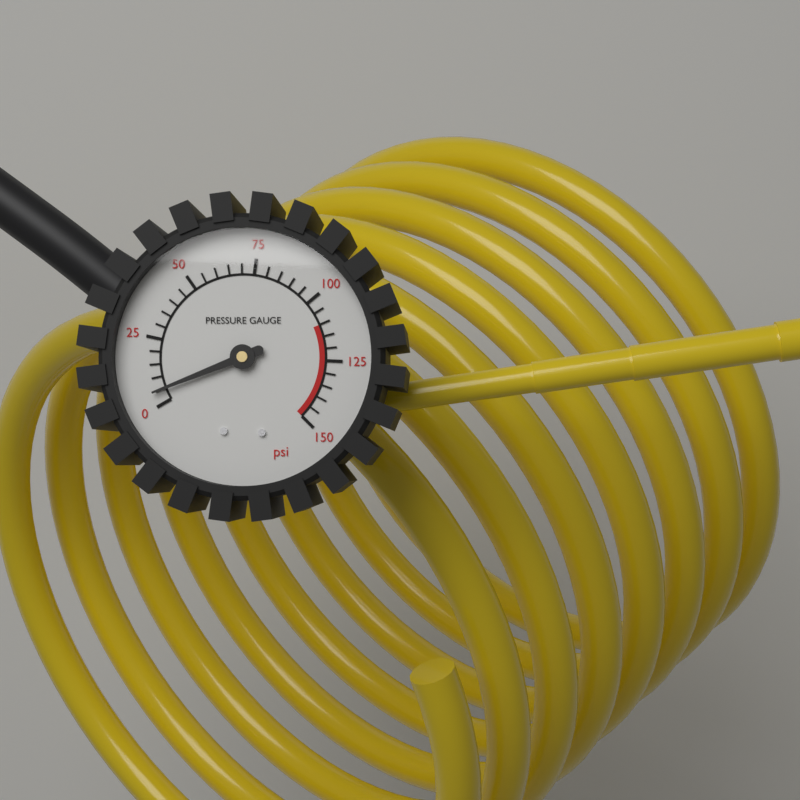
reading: 5 psi
